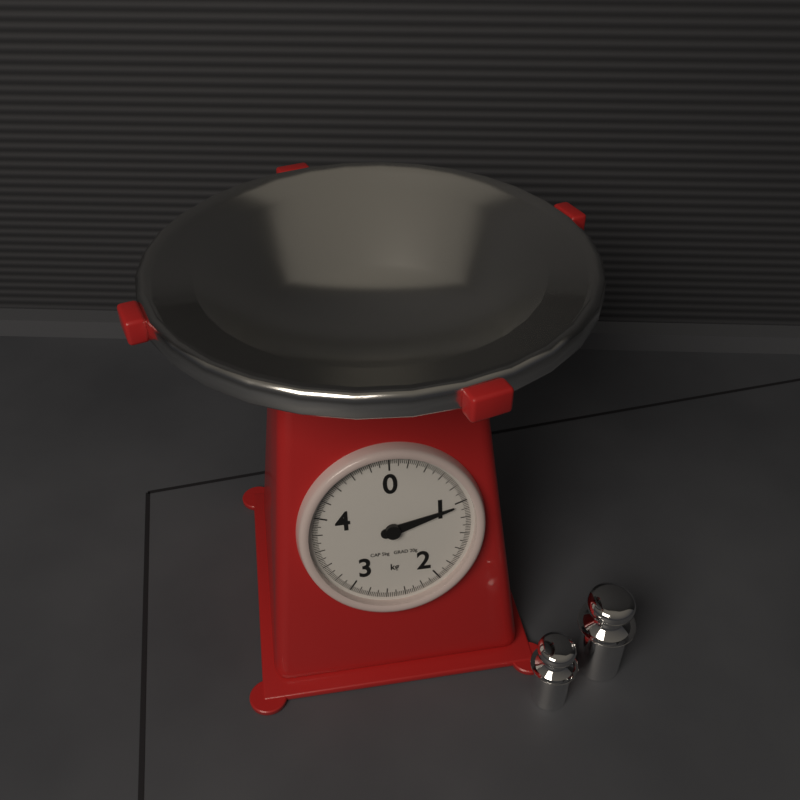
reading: 1.04 kg
